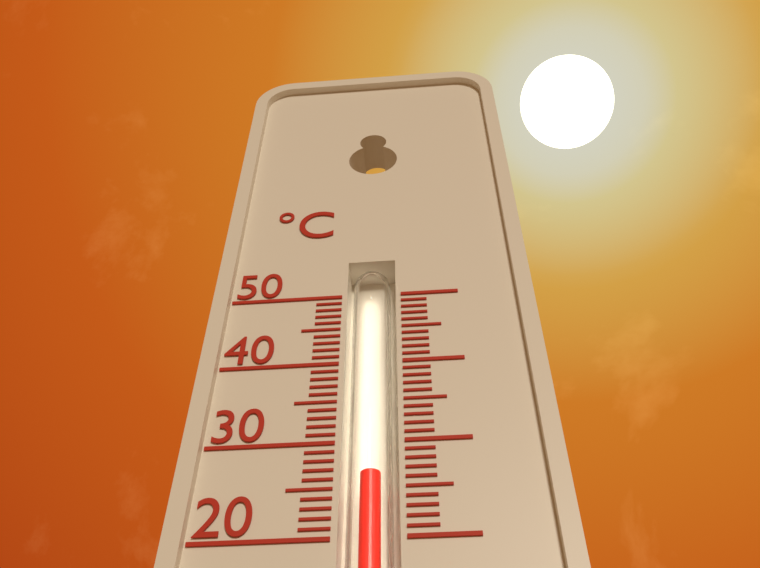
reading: 27 °C
